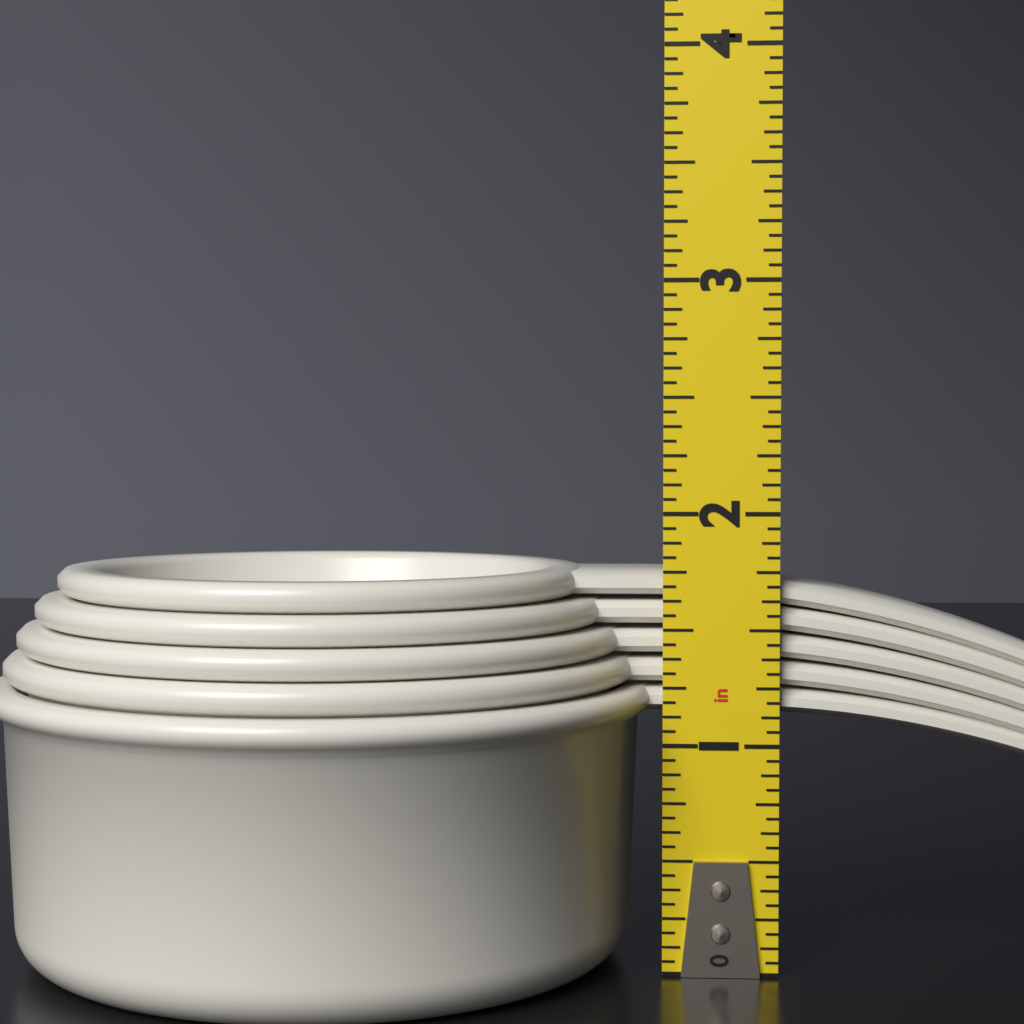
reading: 1.7500 in
